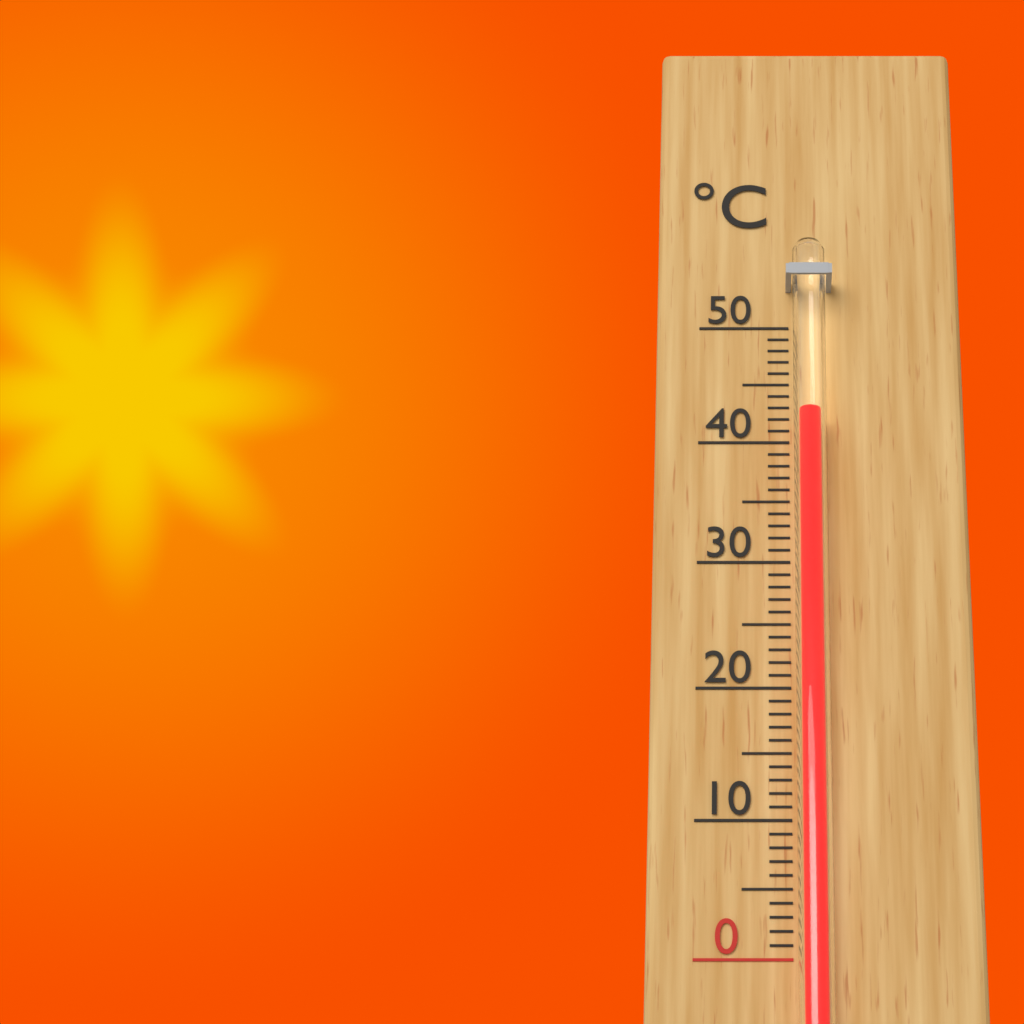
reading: 42 °C
